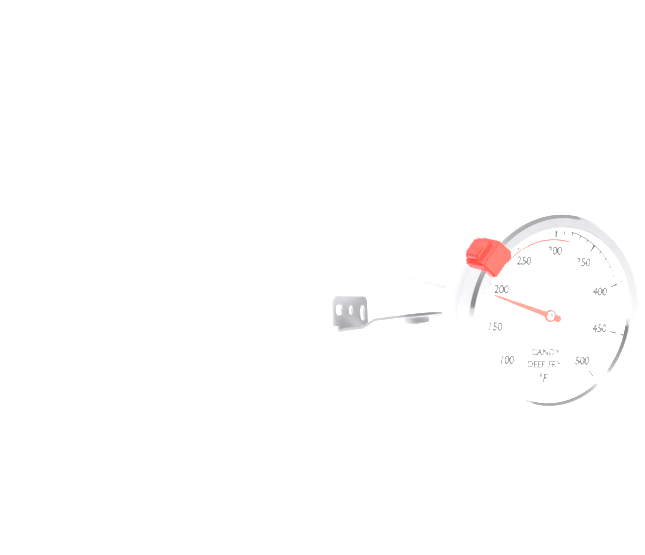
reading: 190 °F
